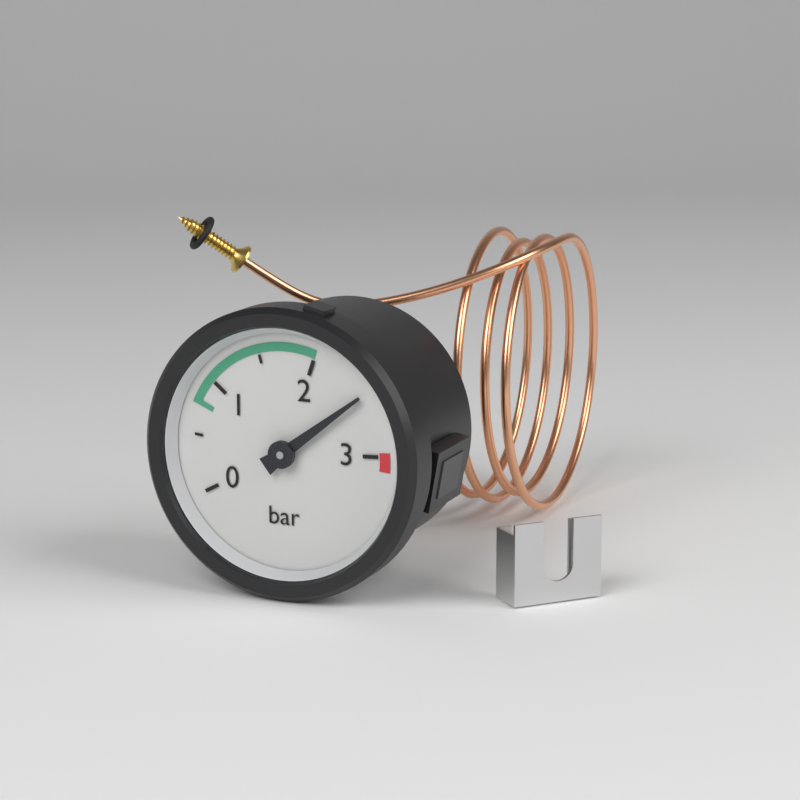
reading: 2.5 bar
